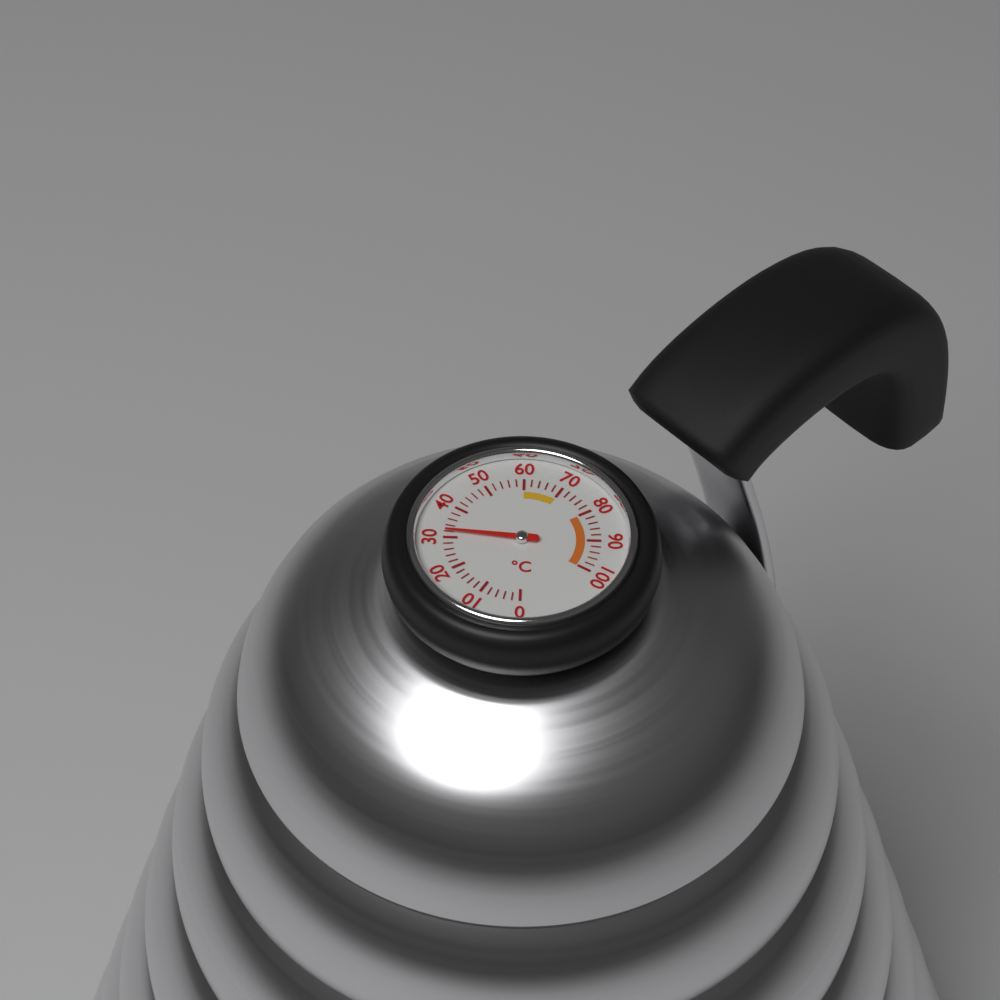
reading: 32 °C
